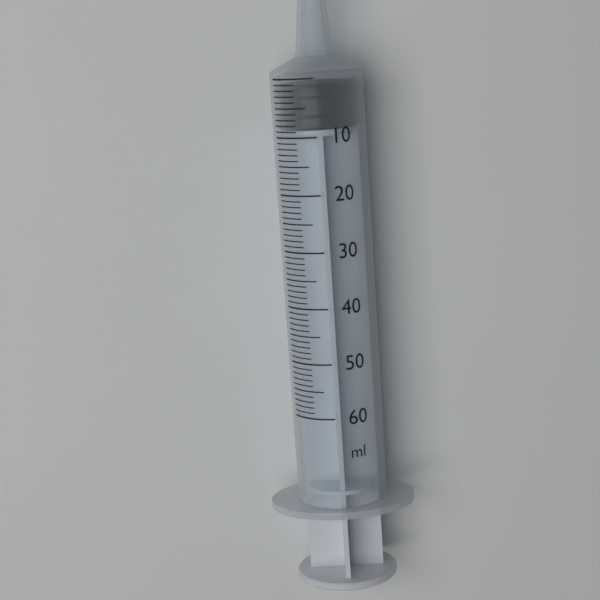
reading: 1 ml
